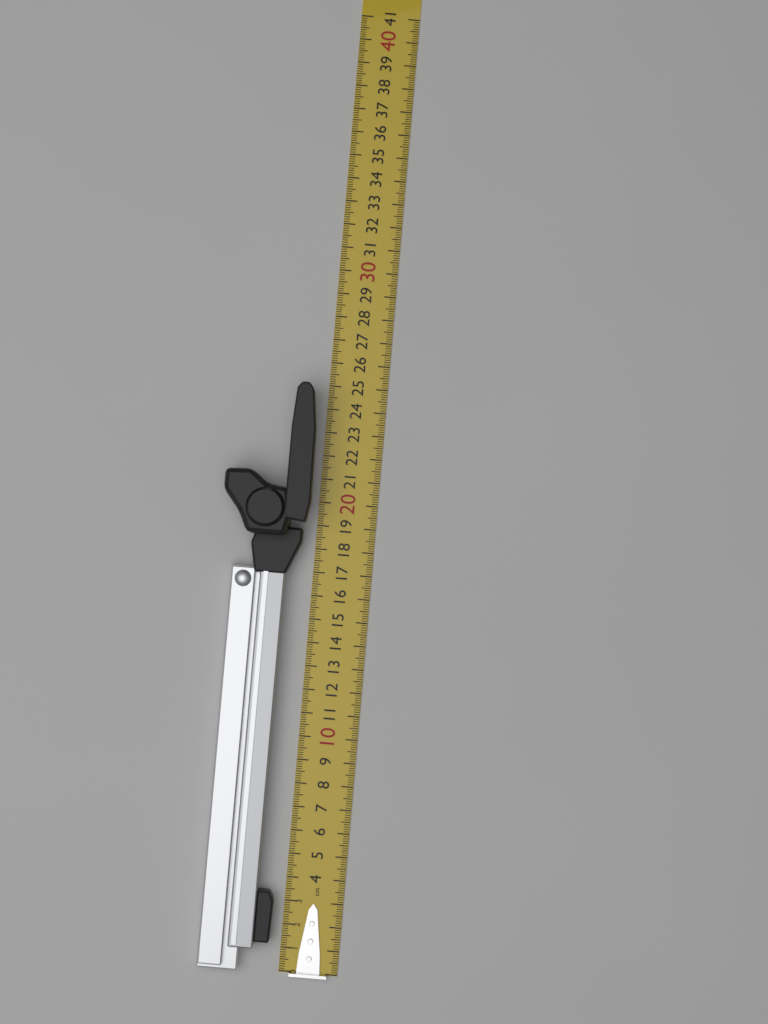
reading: 24.9 cm
